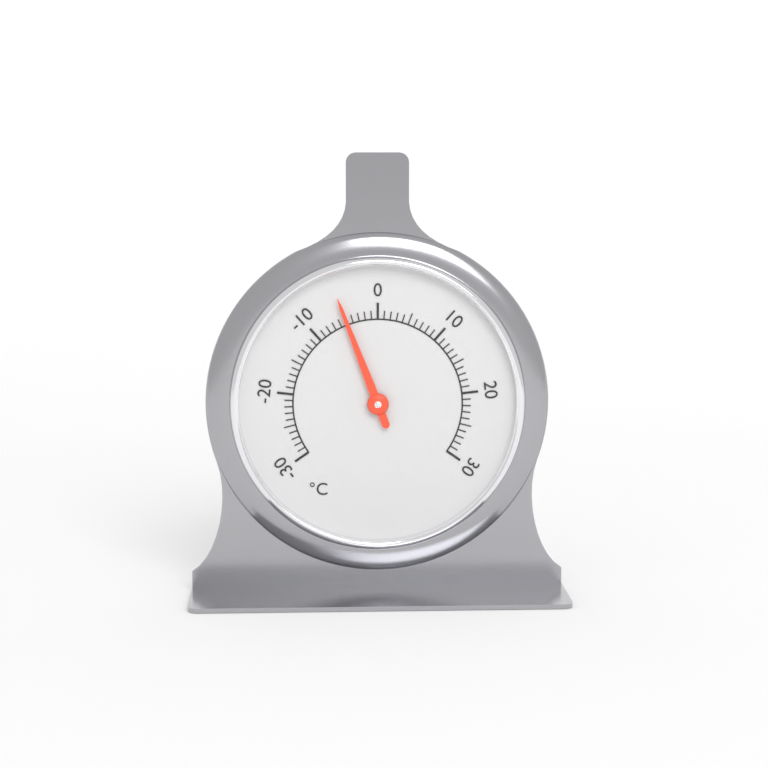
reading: -5 °C
